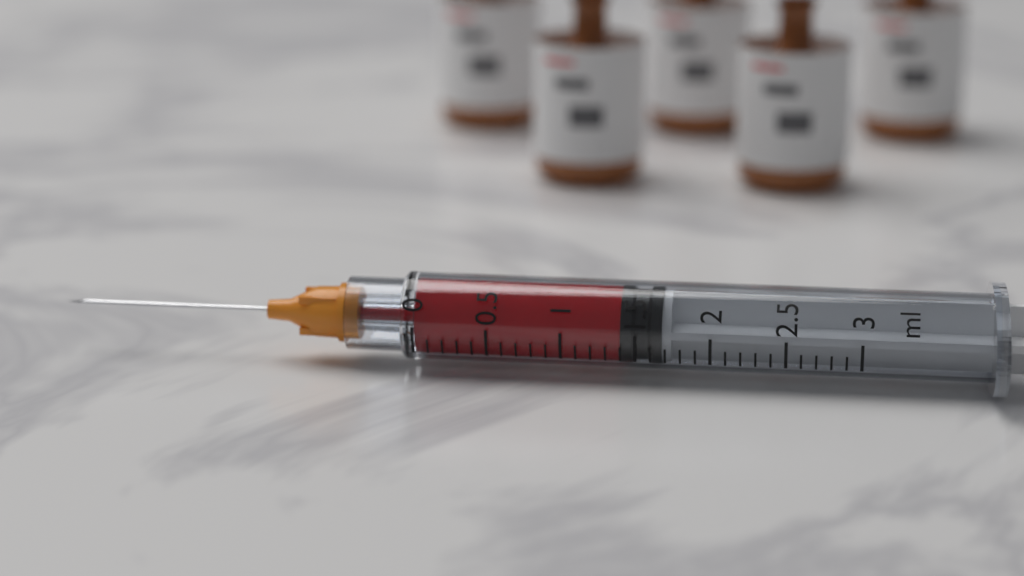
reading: 1.4 ml
